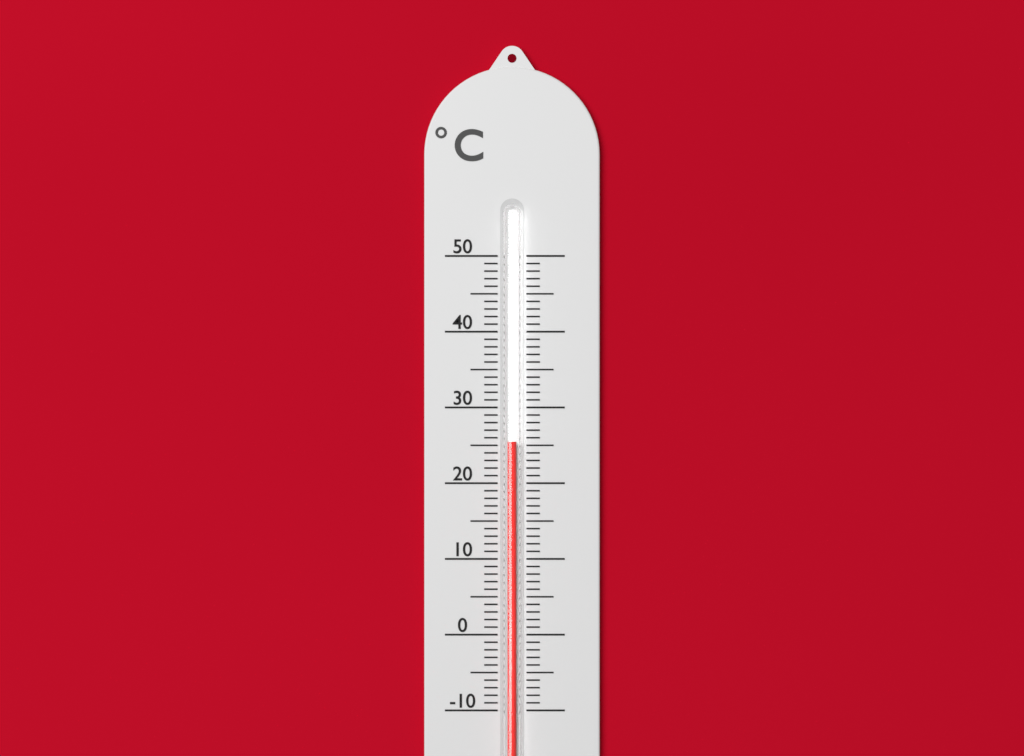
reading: 25.5 °C
